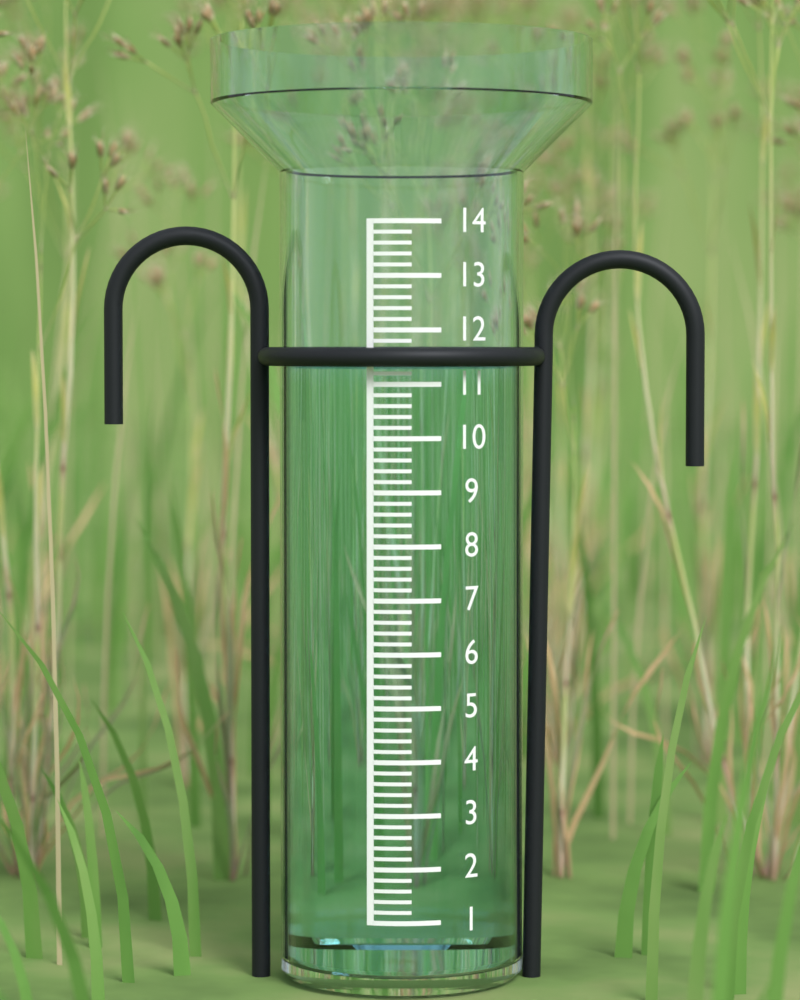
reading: 11.4 (no unit)
